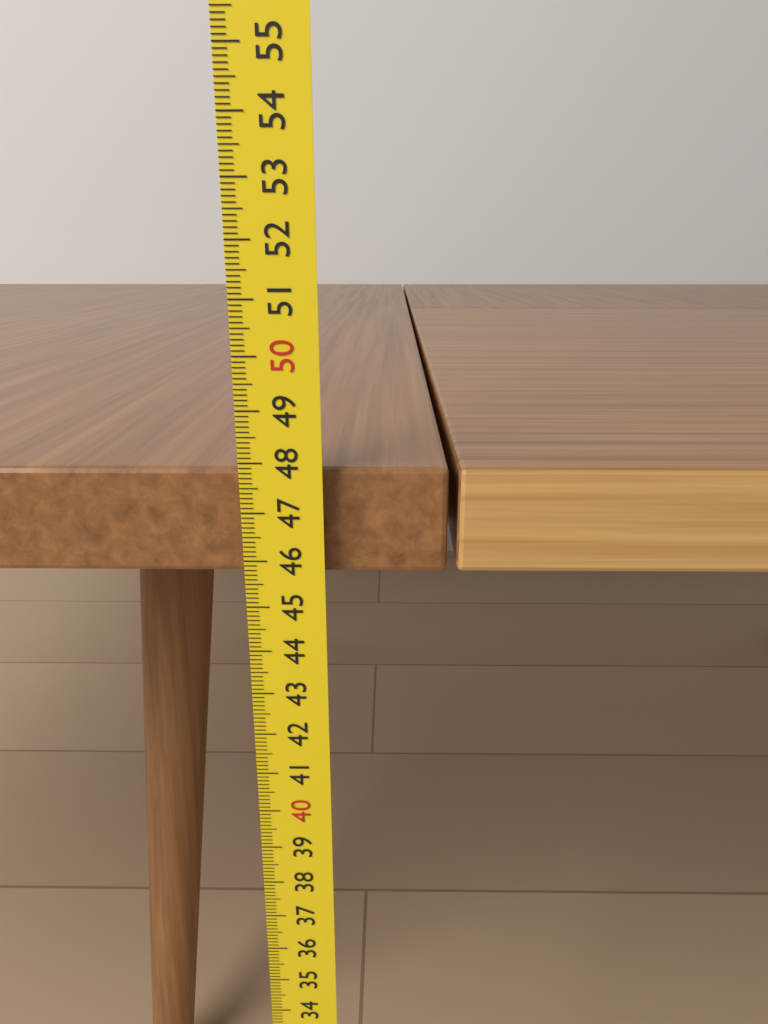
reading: 47.8 cm
